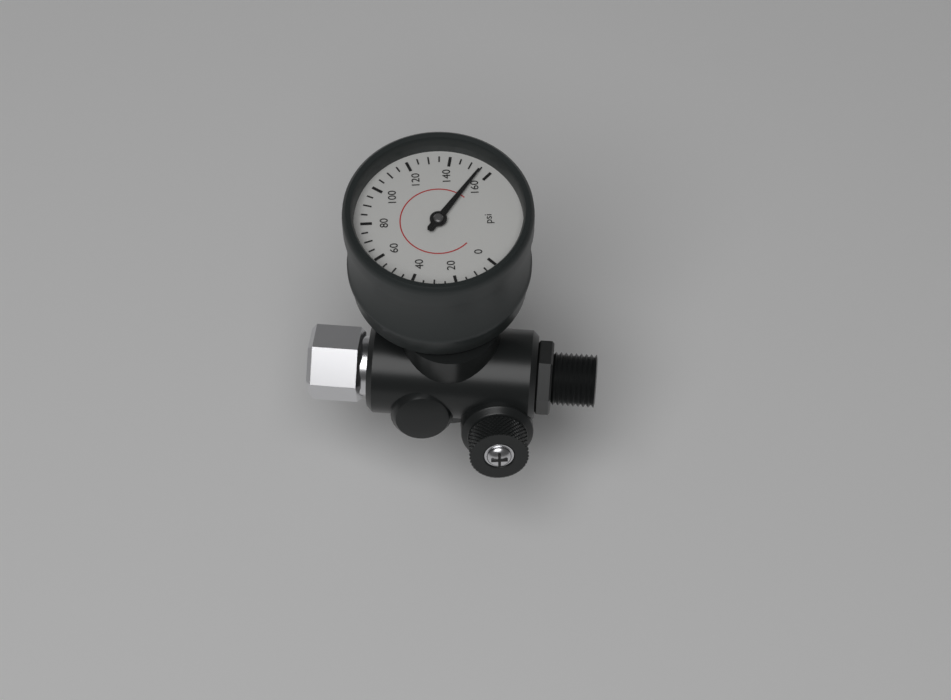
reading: 155 psi
